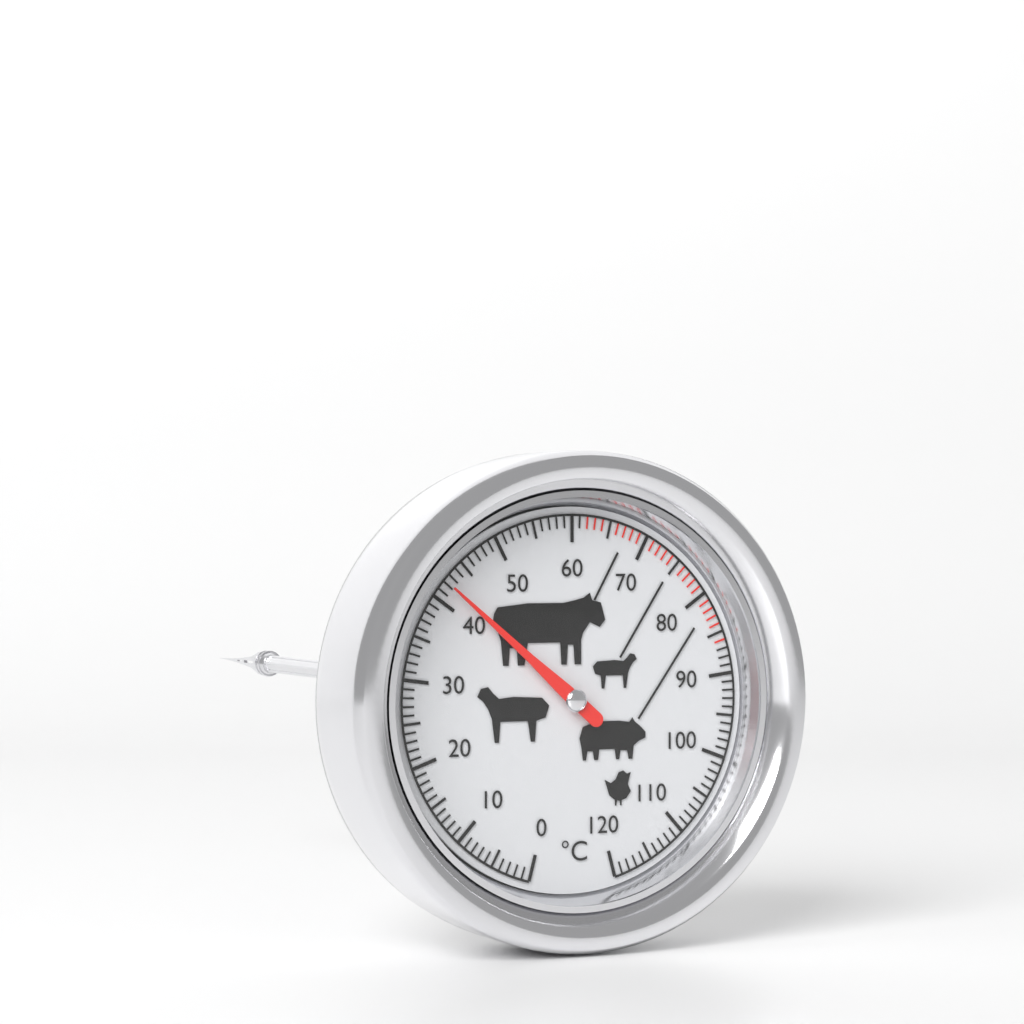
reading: 42 °C
